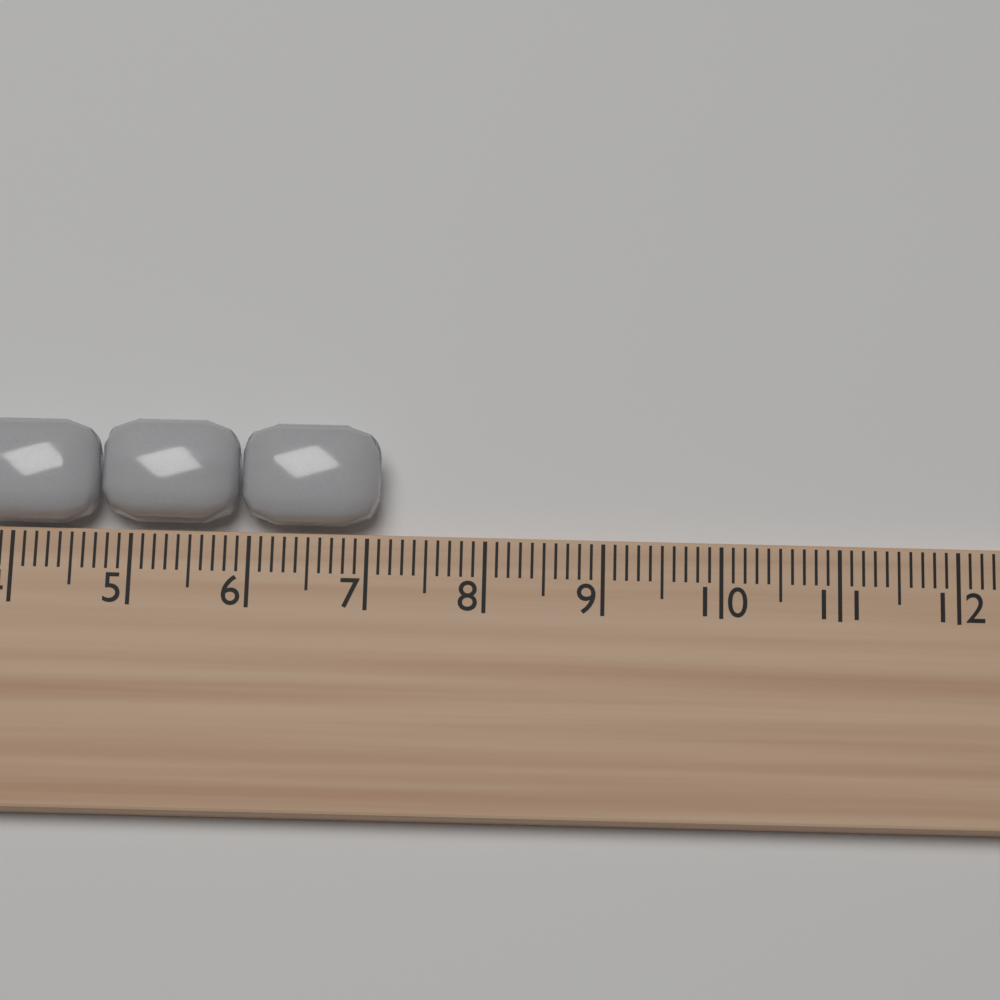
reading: 7.1 cm
